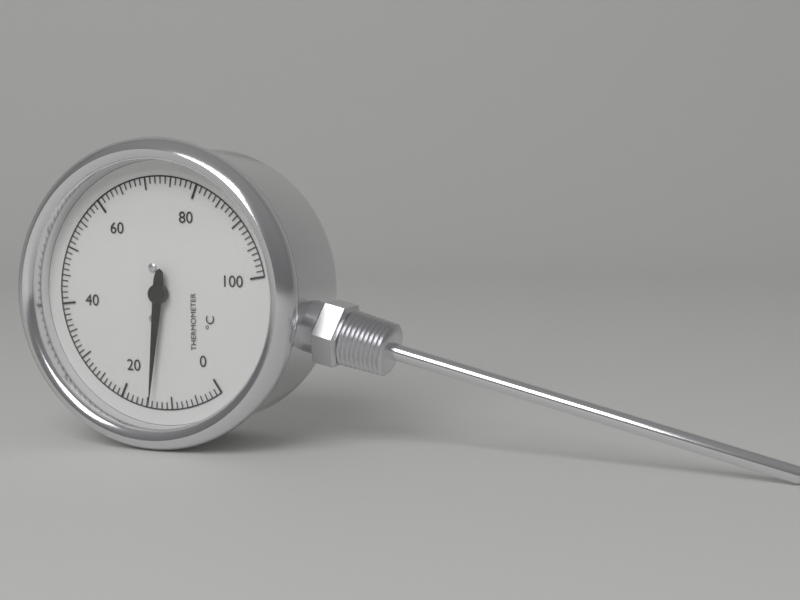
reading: 14 °C
